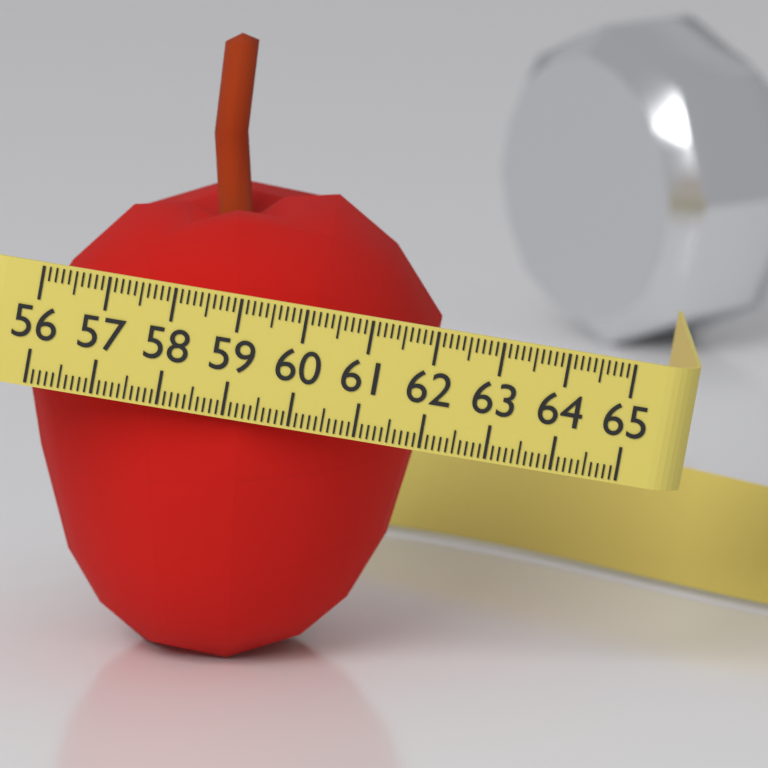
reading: 62.3 (no unit)
